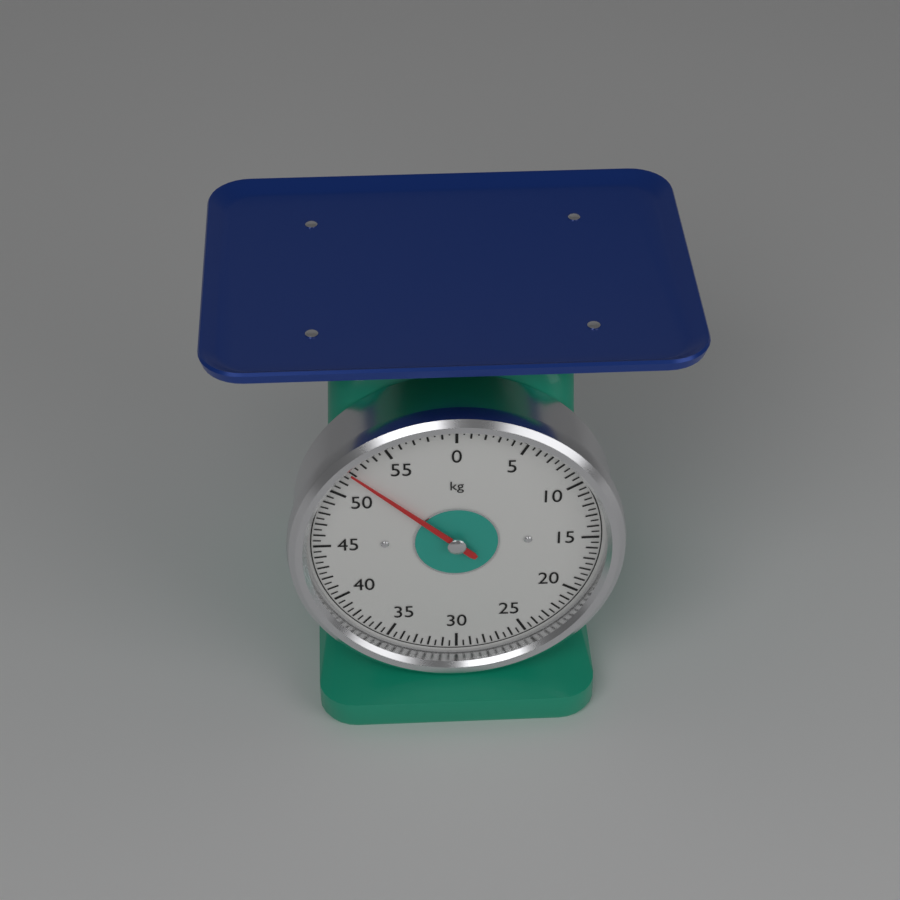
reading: 52.0 kg
